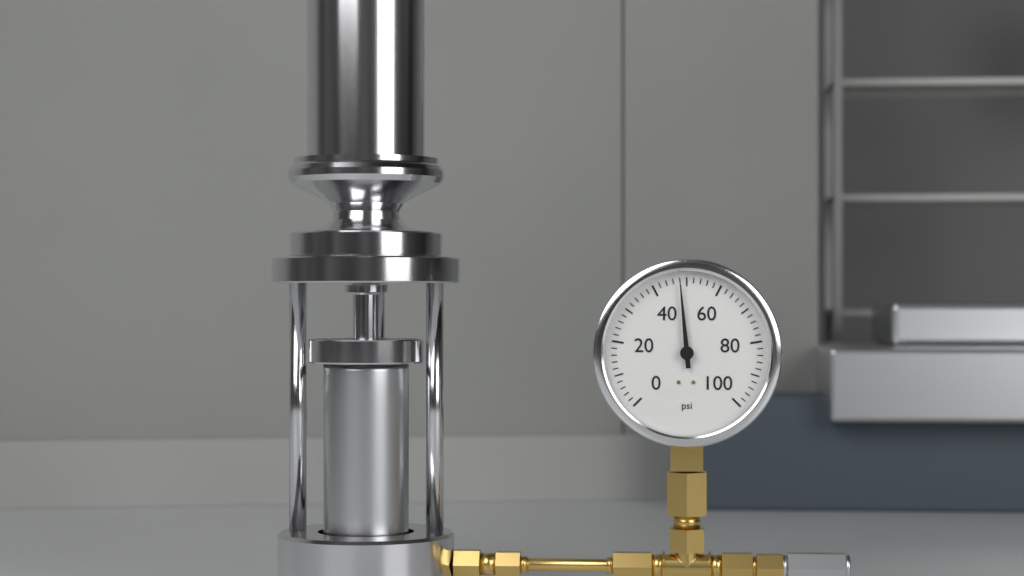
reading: 48 psi
